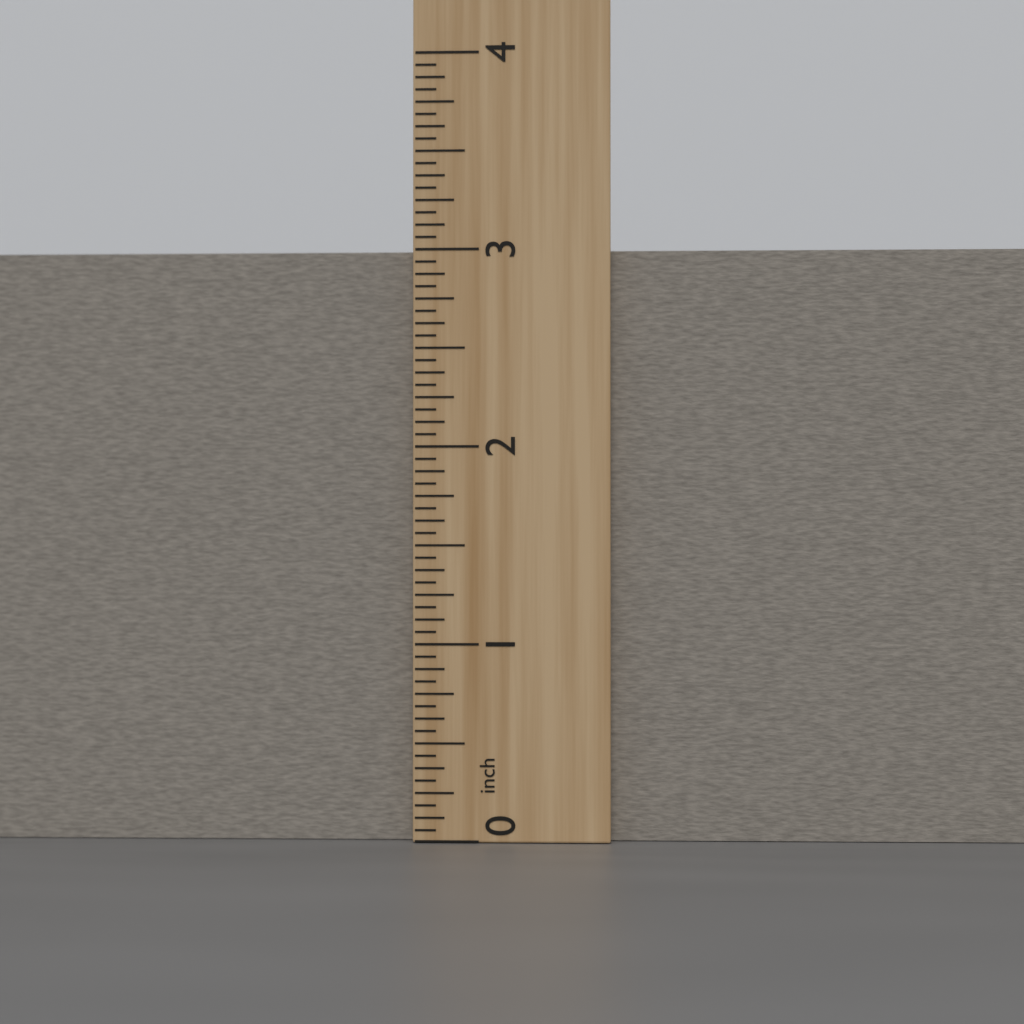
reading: 3.0000 inch
